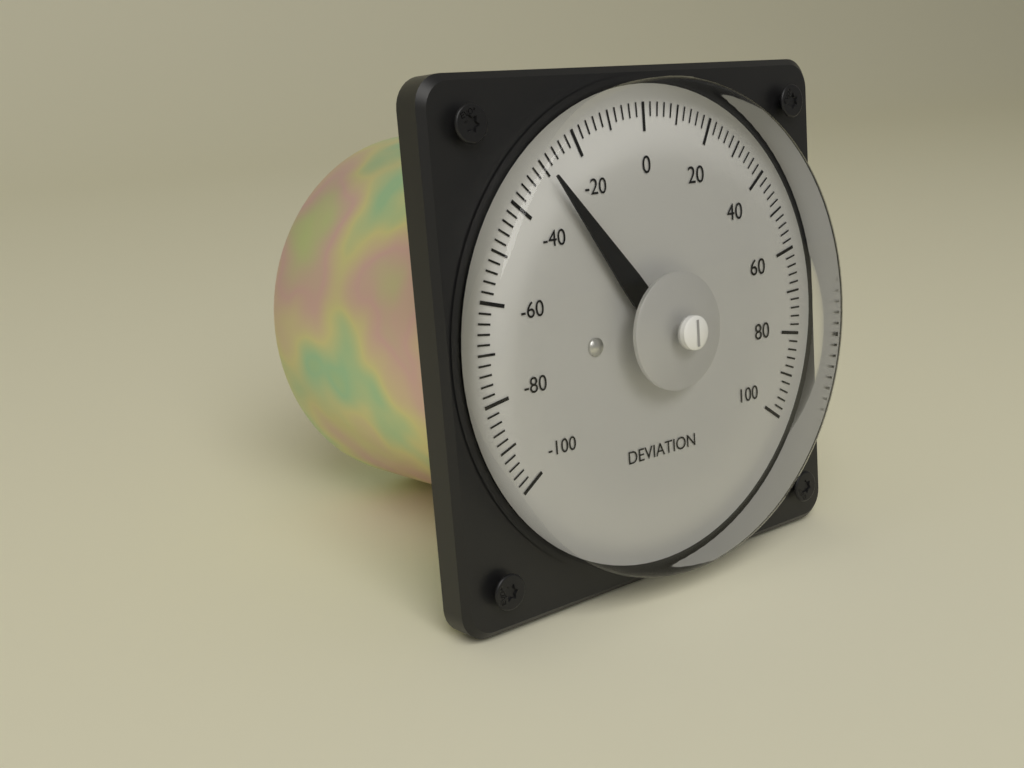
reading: -30 (no unit)
